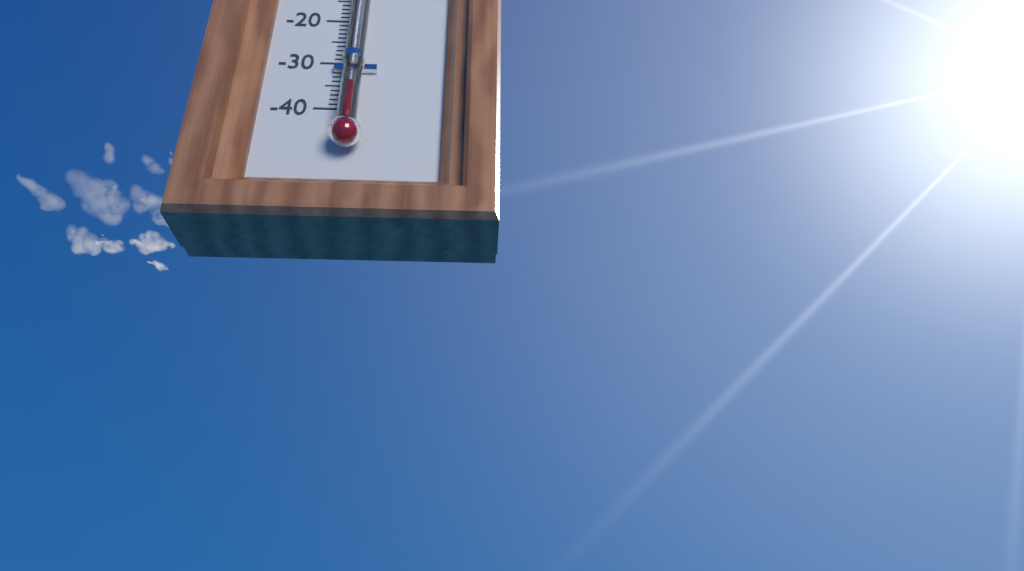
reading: -37 °C
